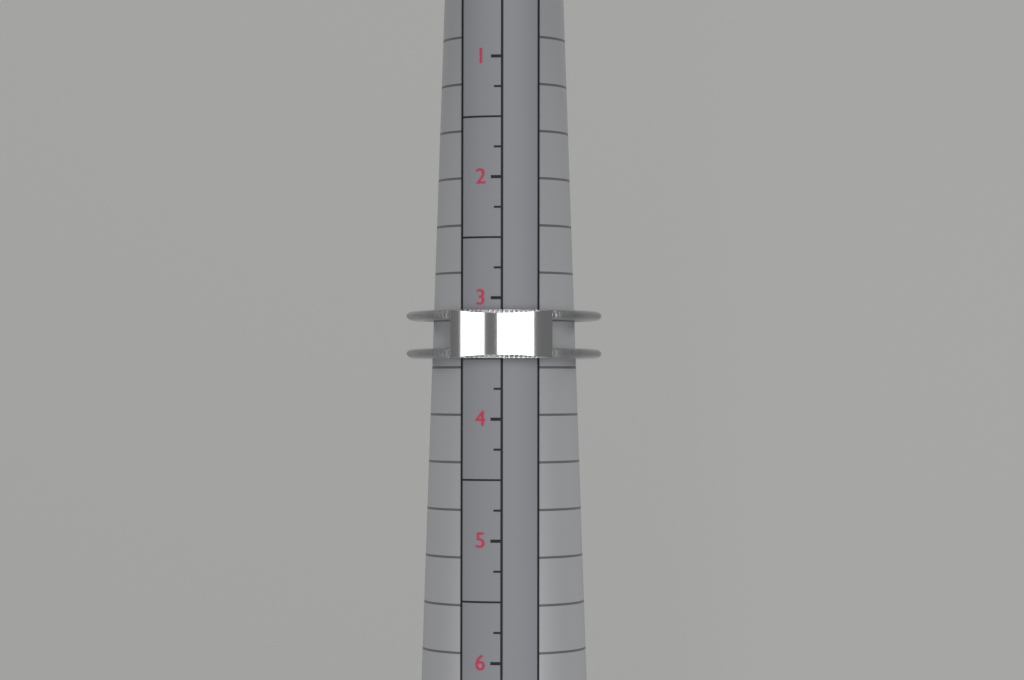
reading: 3.50 (no unit)
